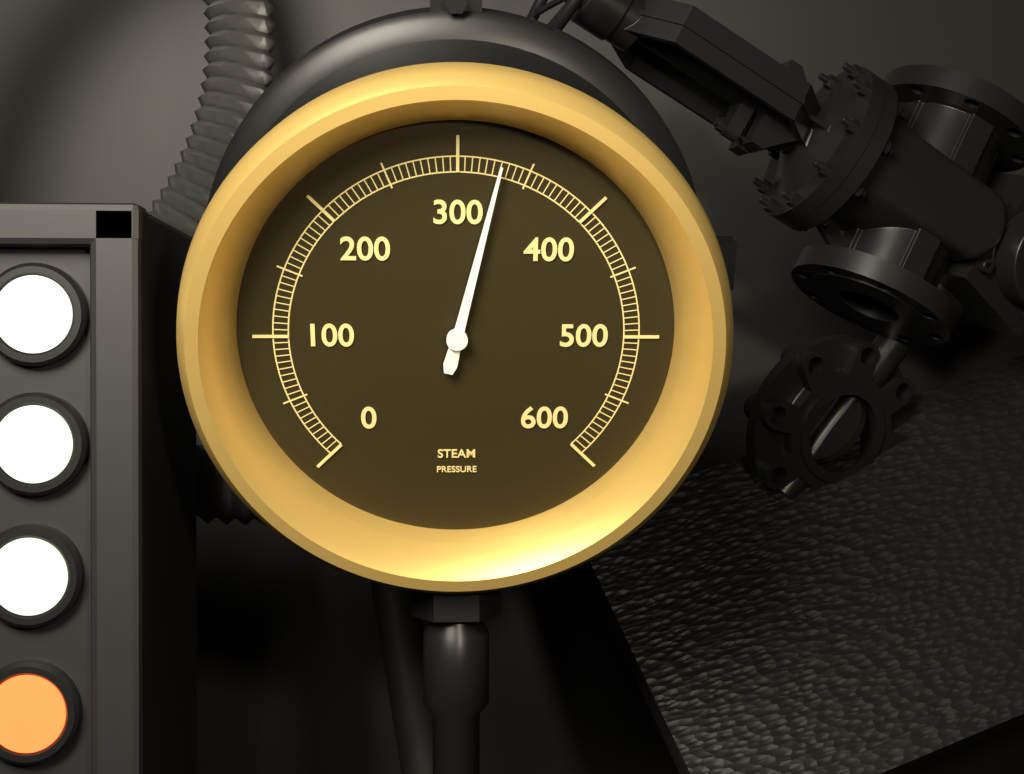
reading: 330 (no unit)
